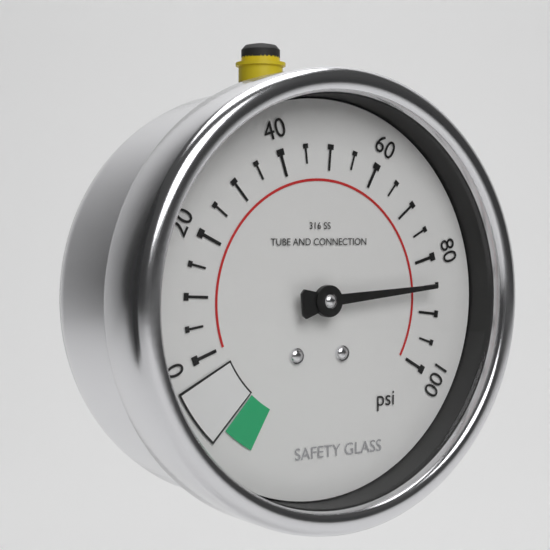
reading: 85 psi
